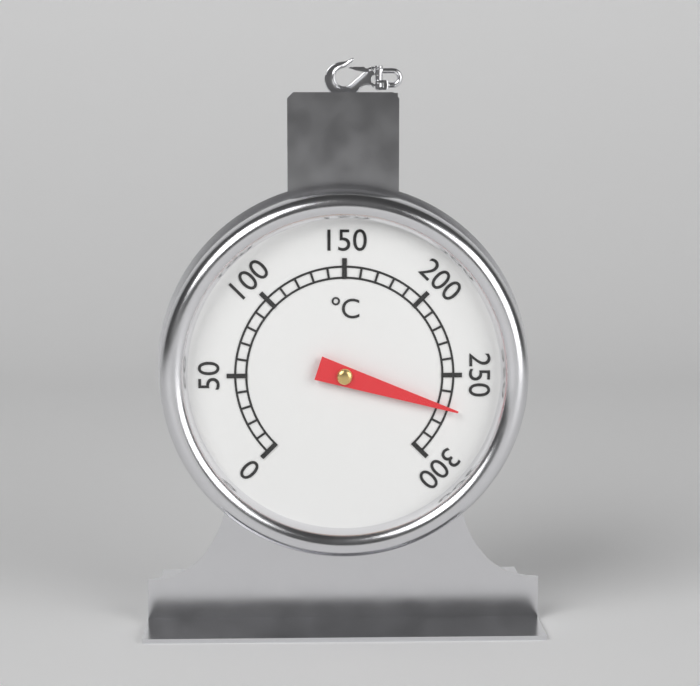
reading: 270 °C
